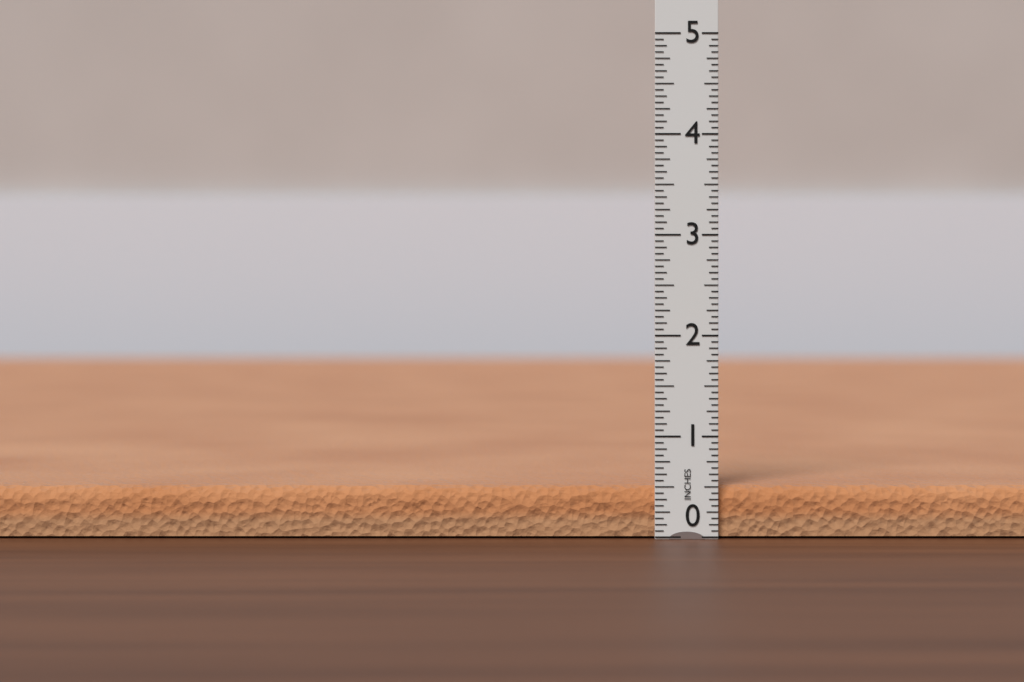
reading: 0.5000 in
